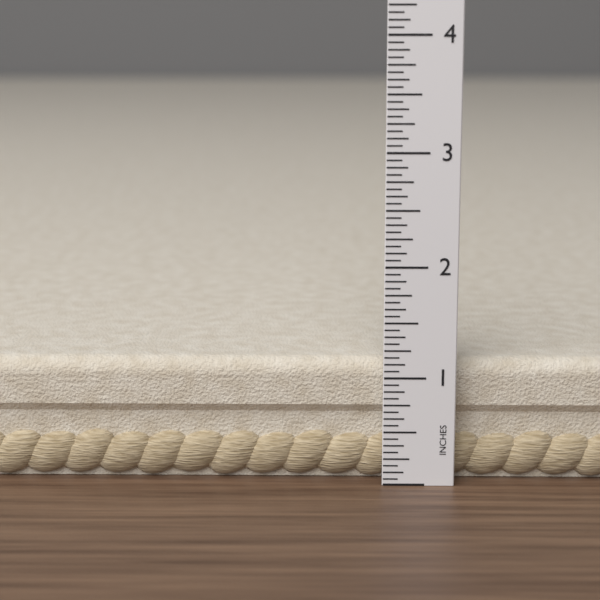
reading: 1.1250 in
